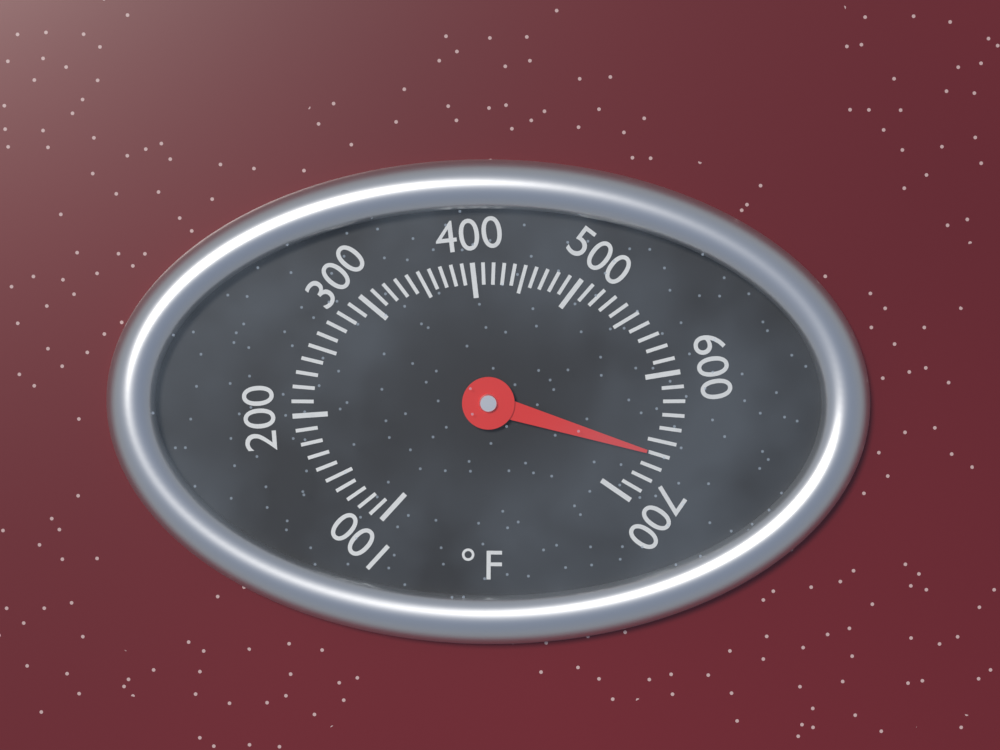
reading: 660 °F
